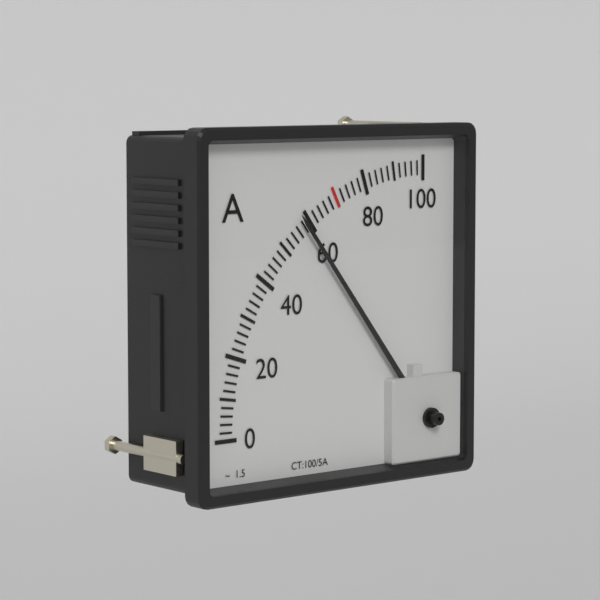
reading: 58 A
